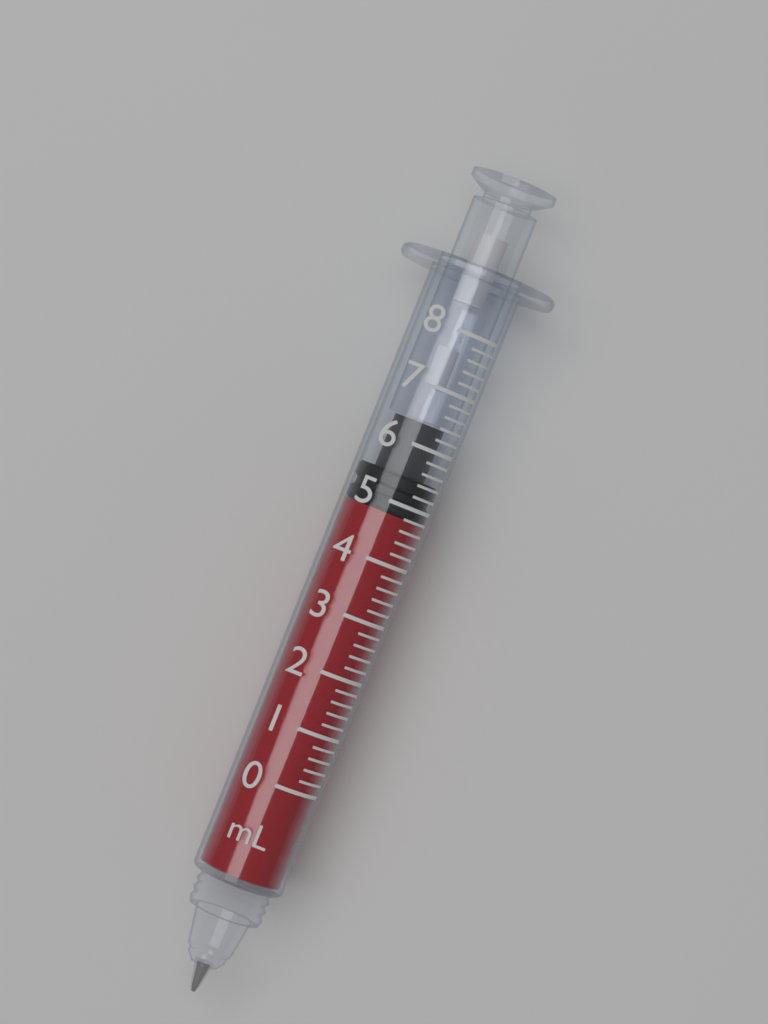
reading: 4.8 mL
